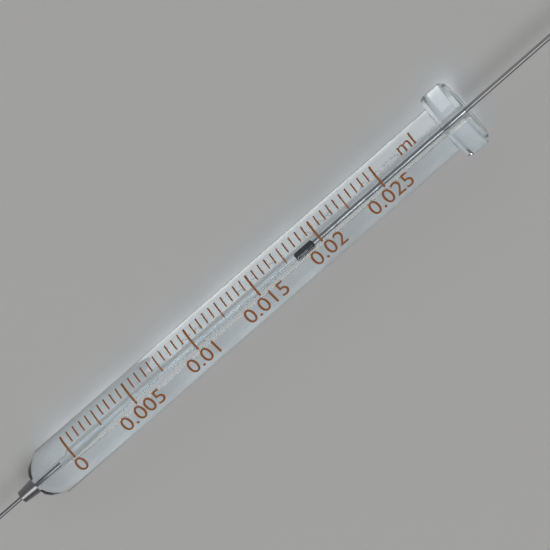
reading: 0.0180 ml
